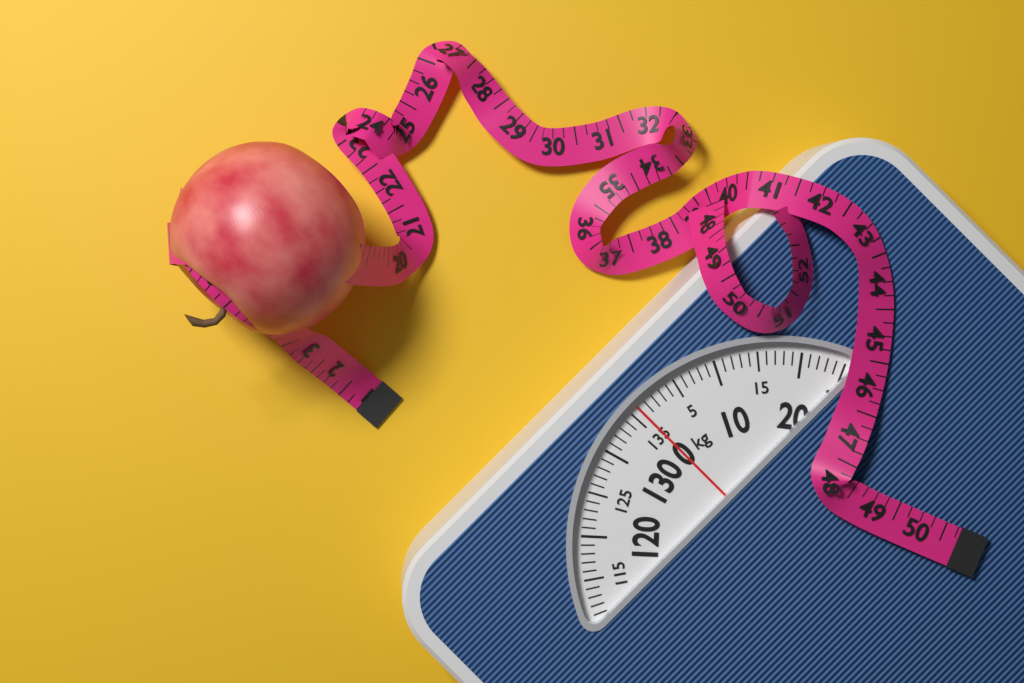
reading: 0 kg
